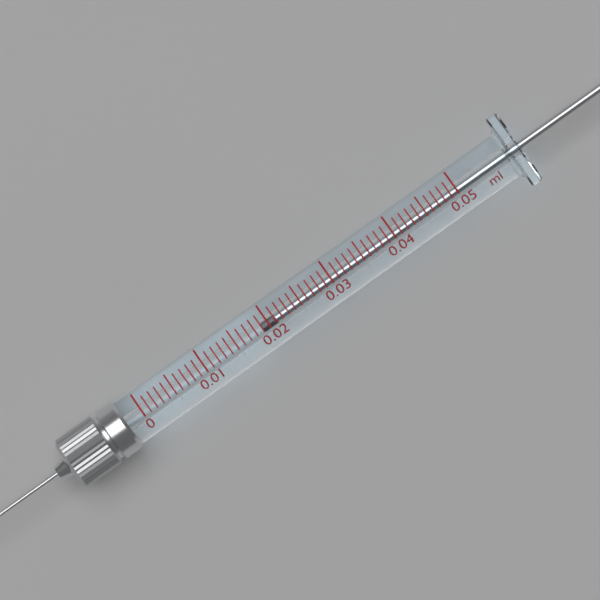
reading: 0.019 ml
